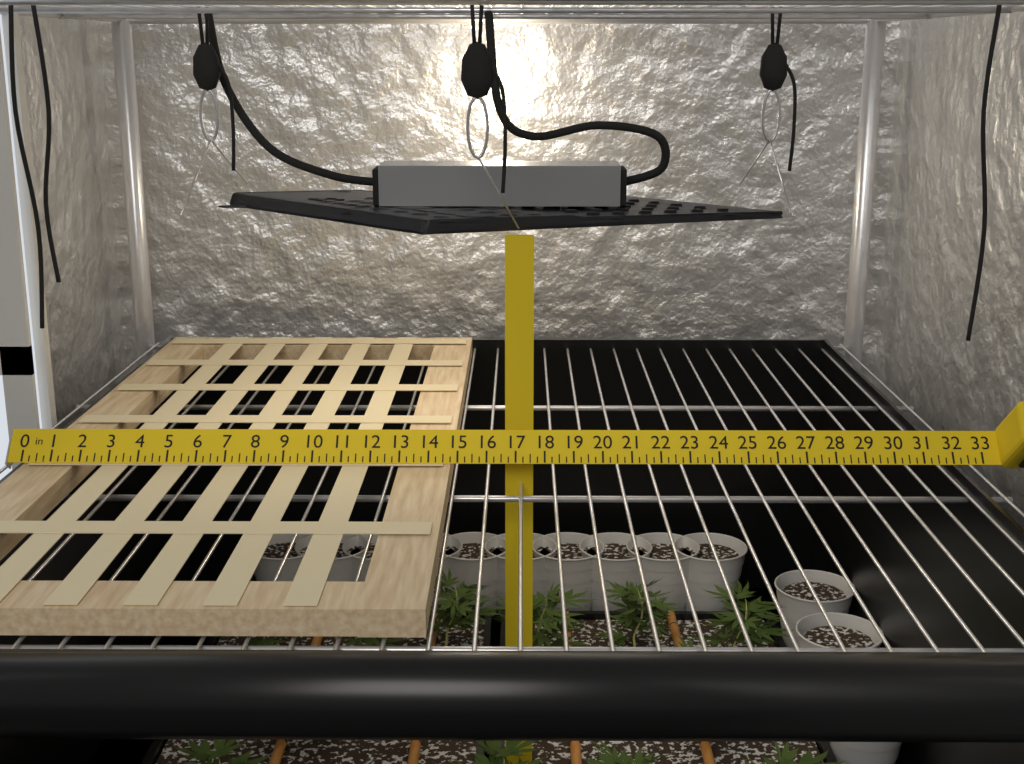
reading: 14.75 in
